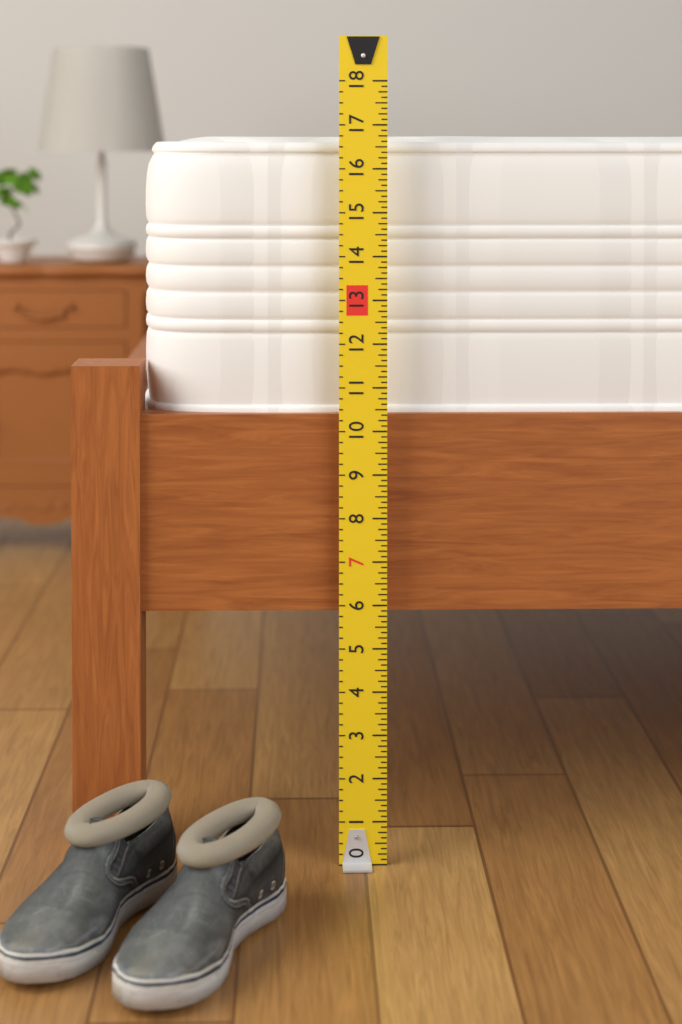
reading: 16.750 (no unit)
